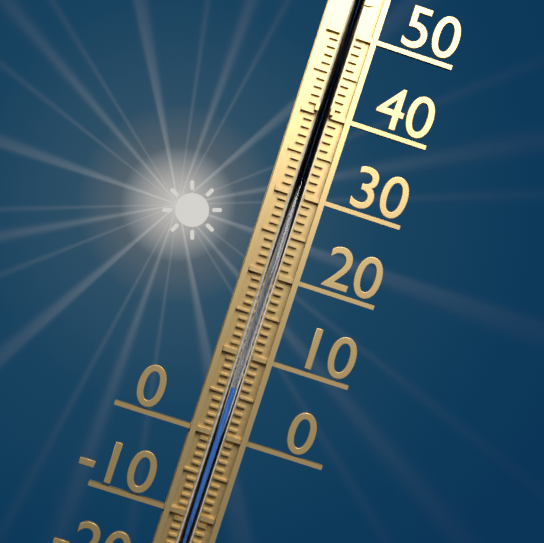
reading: 6 °C
